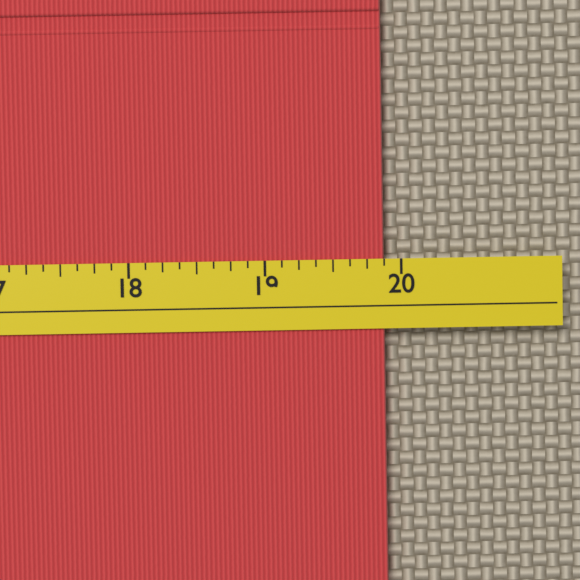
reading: 19.875 (no unit)
